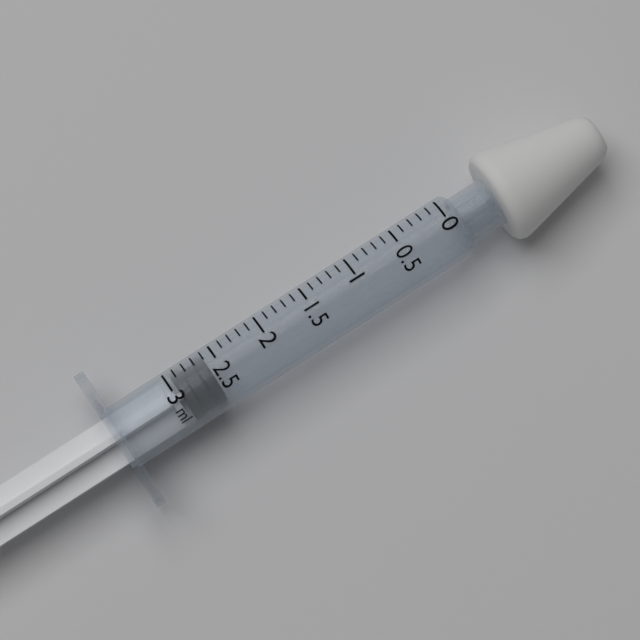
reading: 2.6 ml
